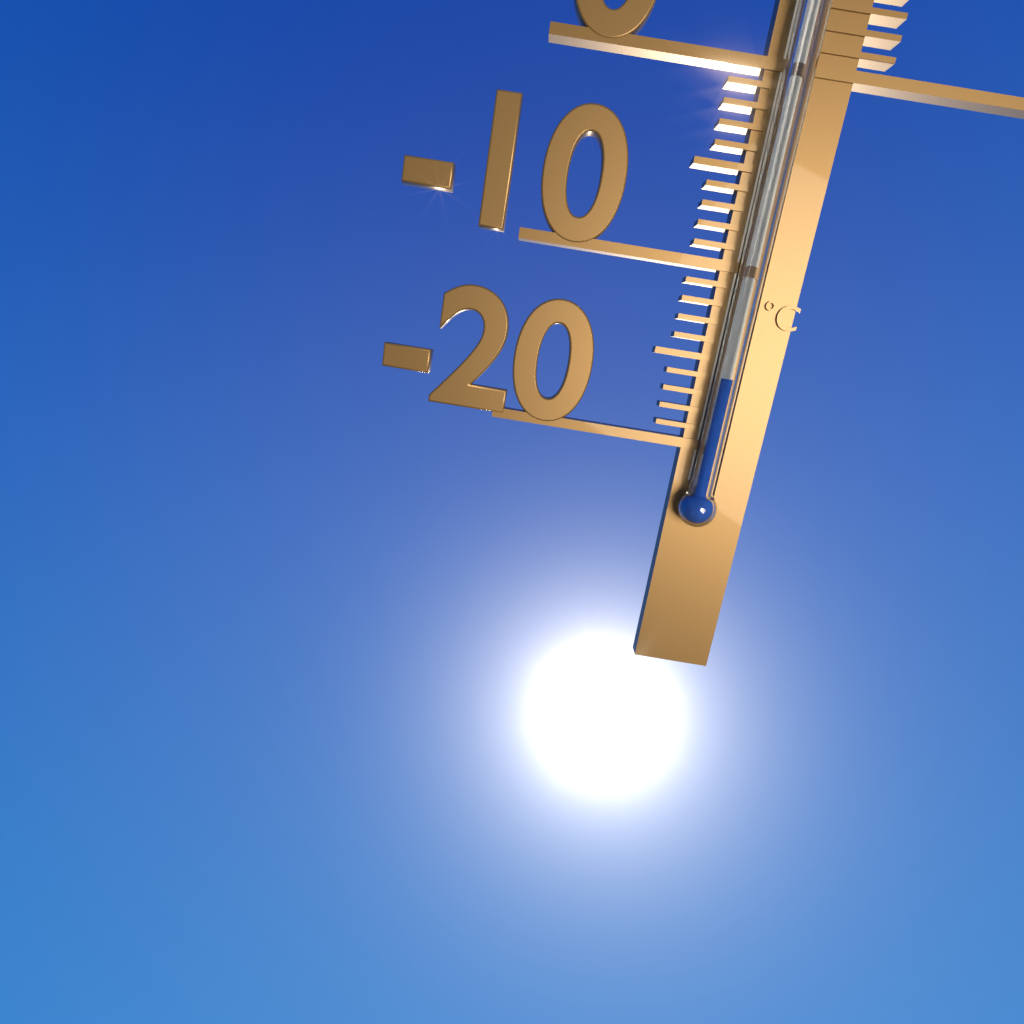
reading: -16 °C
